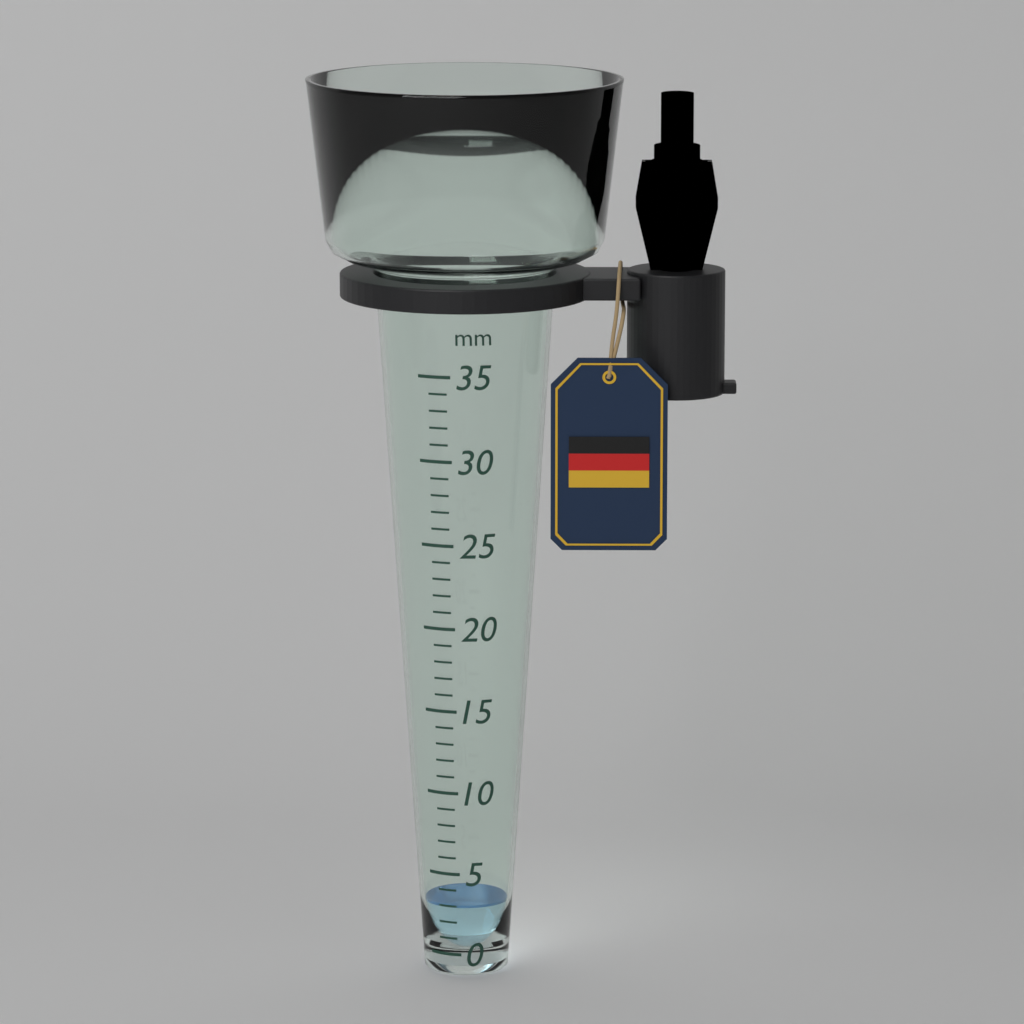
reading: 3 mm
